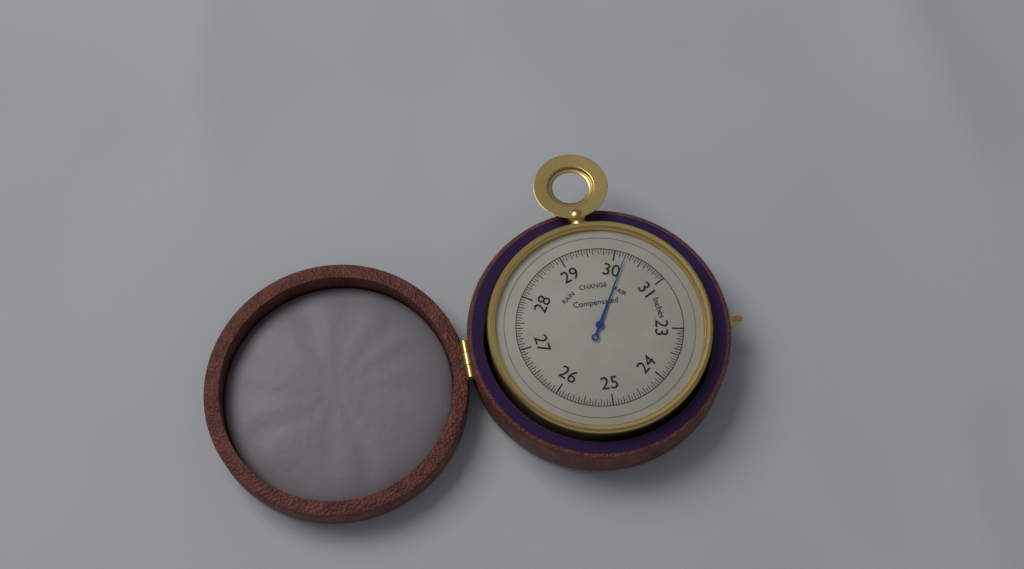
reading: 30.20 inches
